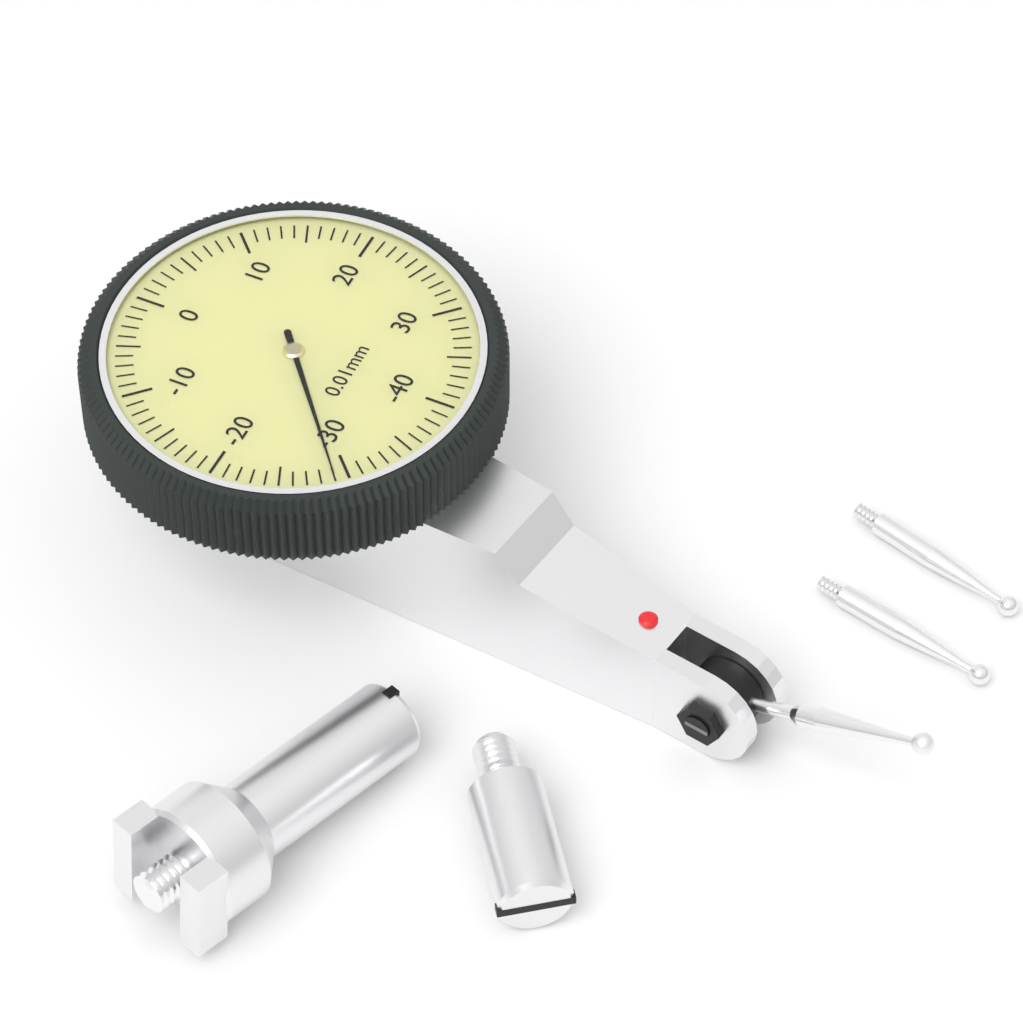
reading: -29 0.01mm
